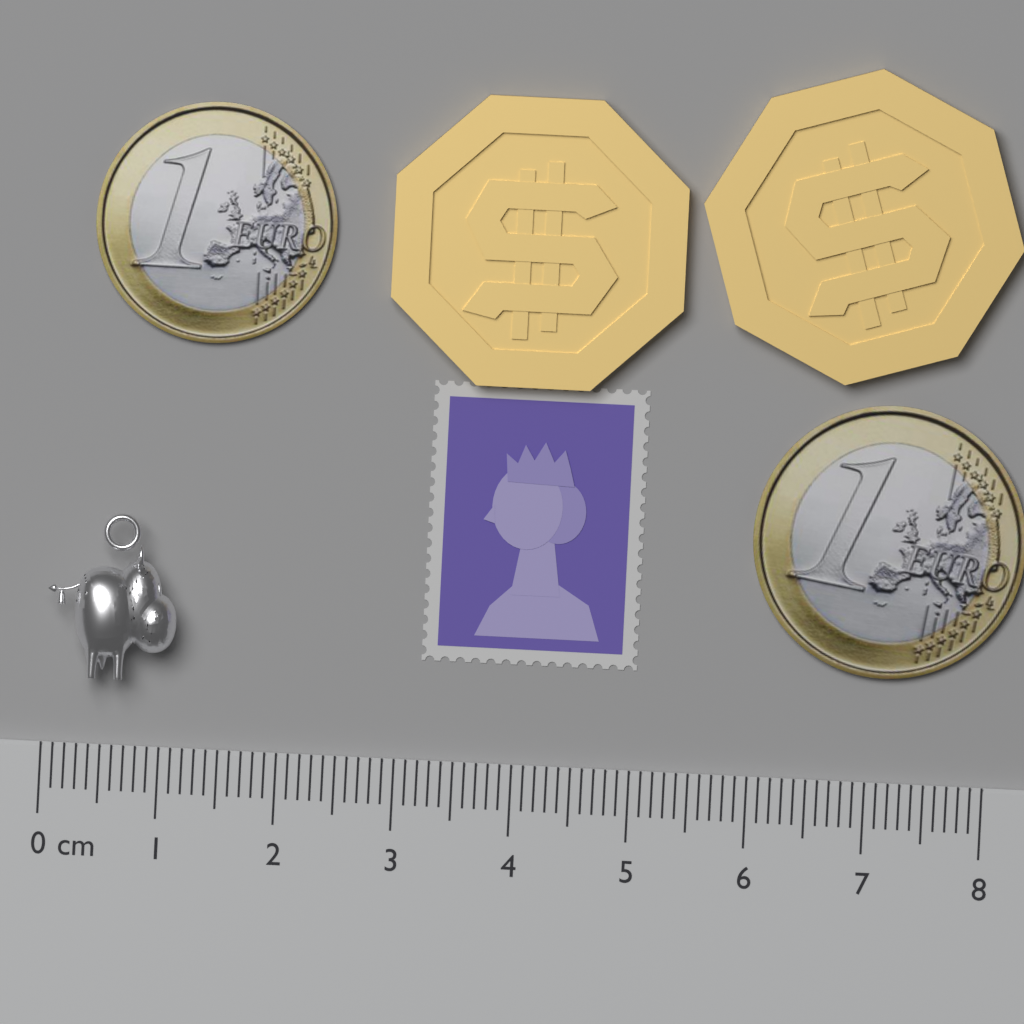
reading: 1.1 cm
